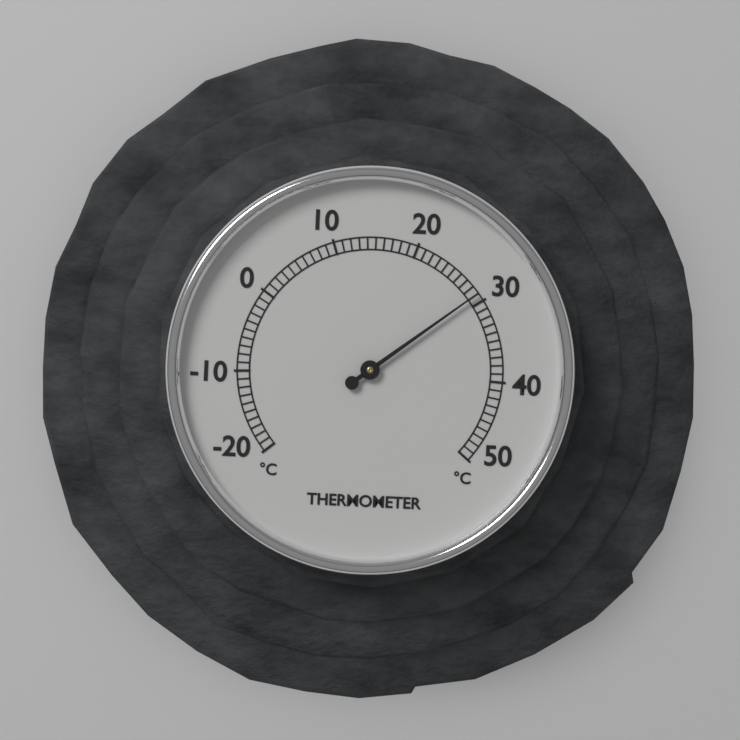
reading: 29 °C
